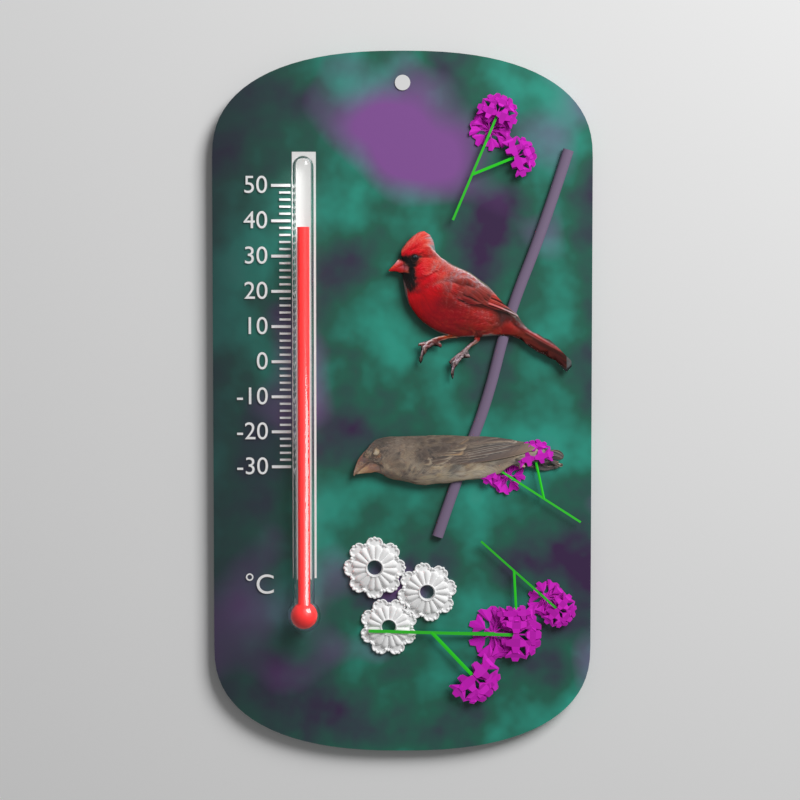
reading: 38 °C
